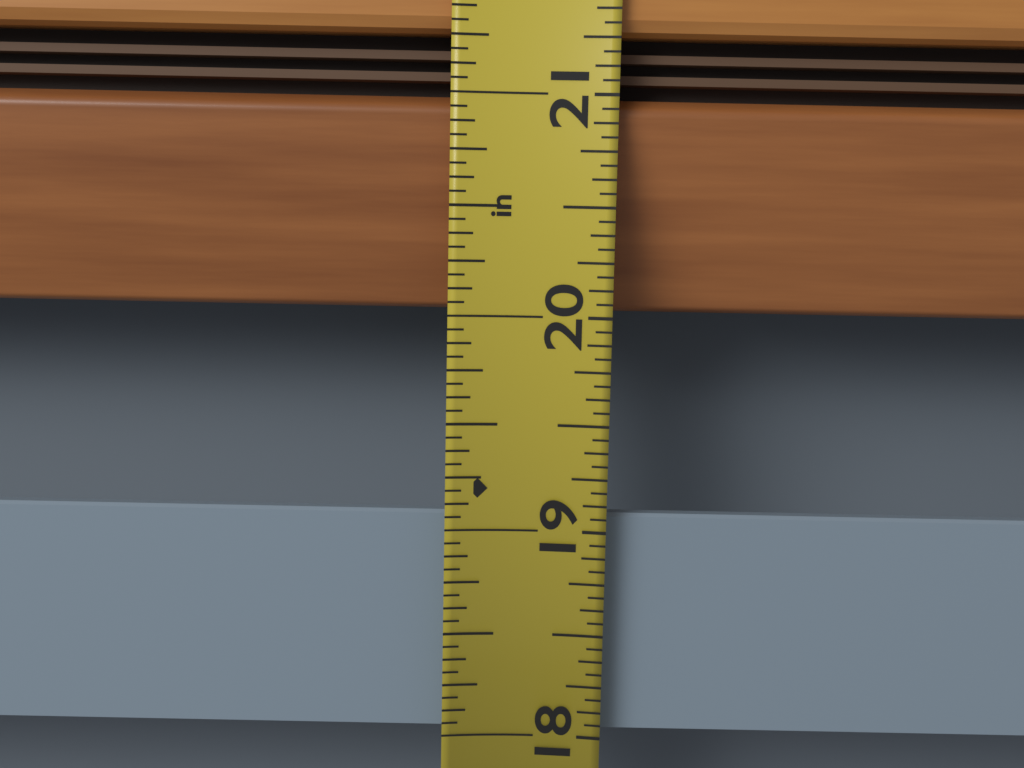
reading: 19.0625 in
